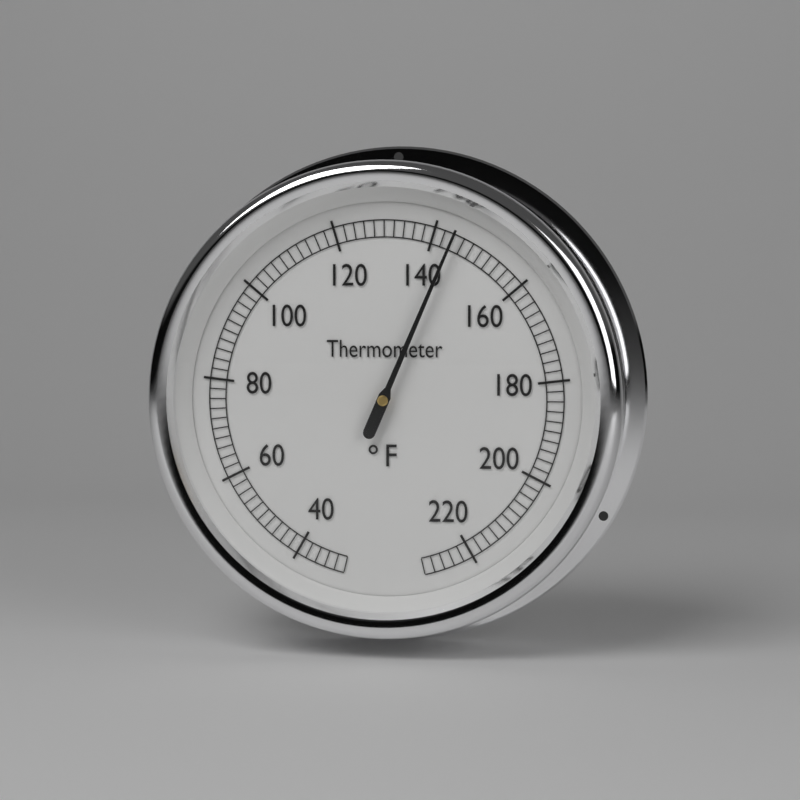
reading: 144 °F
